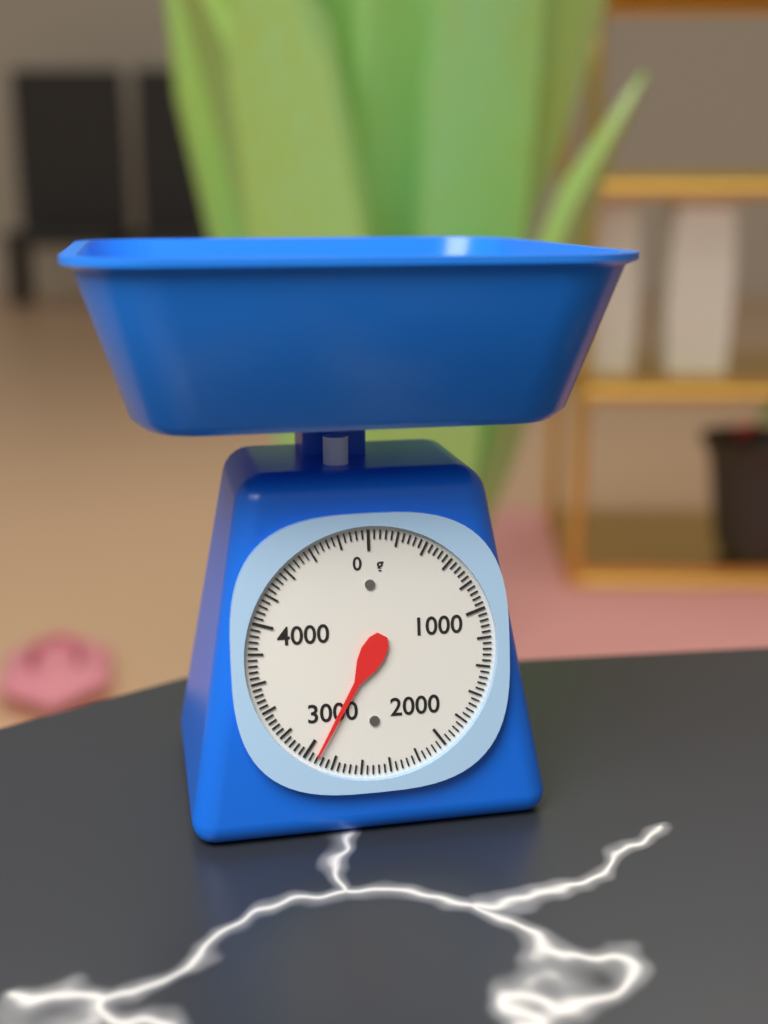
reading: 2920 g
